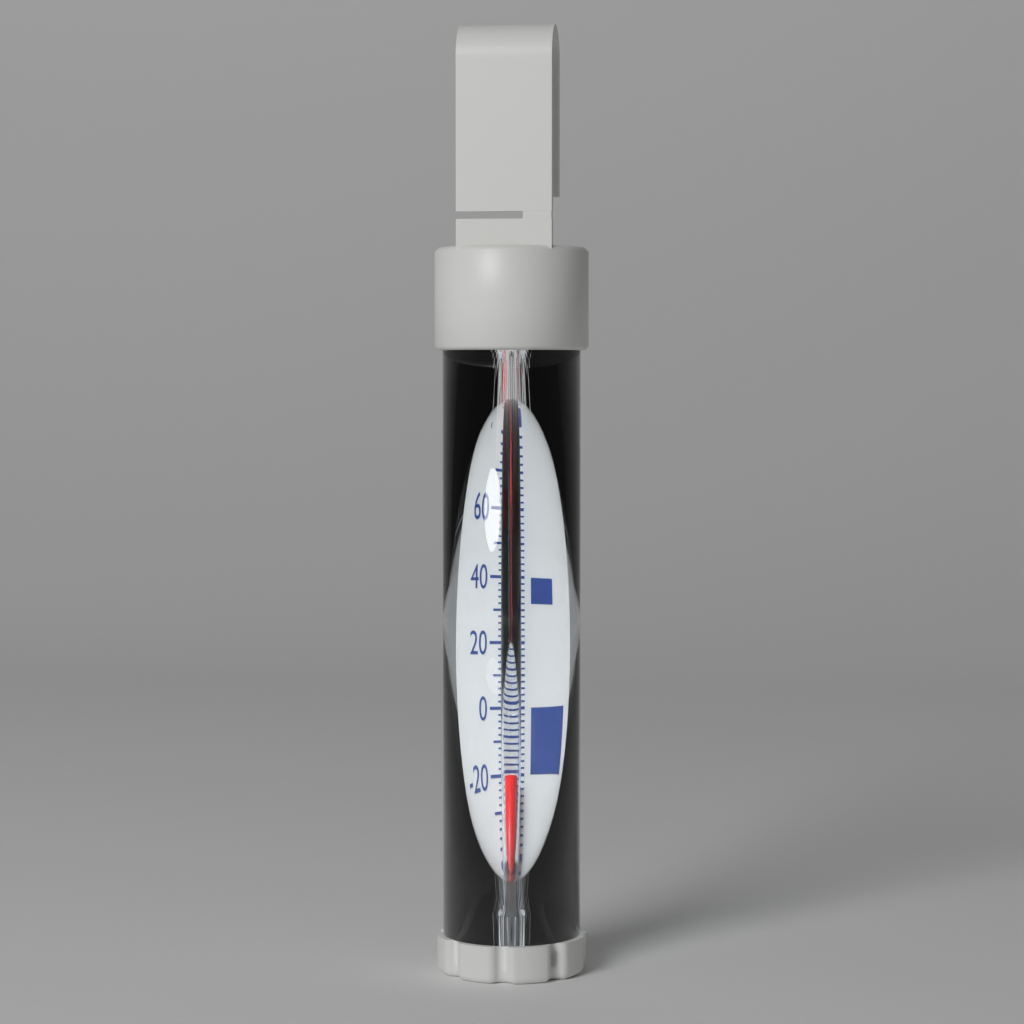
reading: -22 °F
